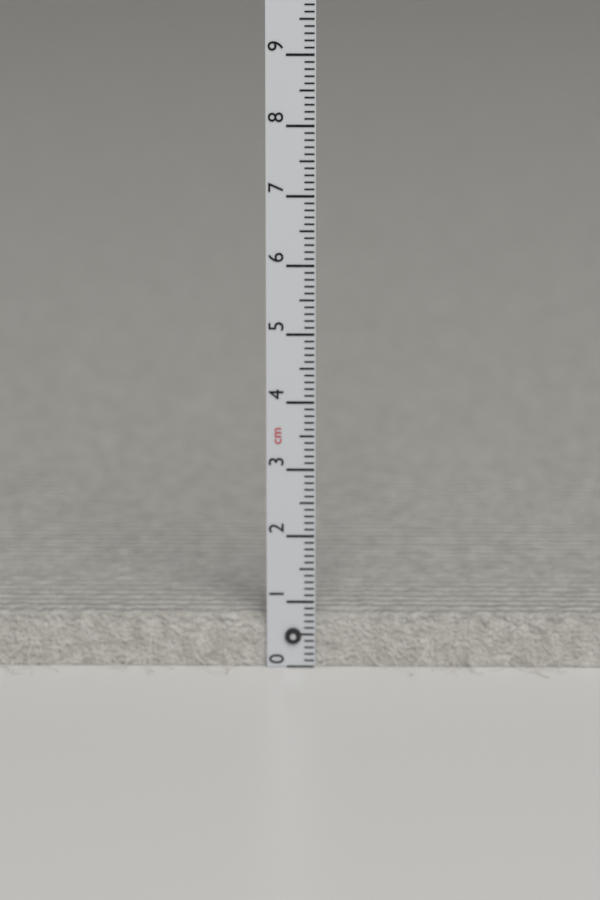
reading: 0.8 cm
